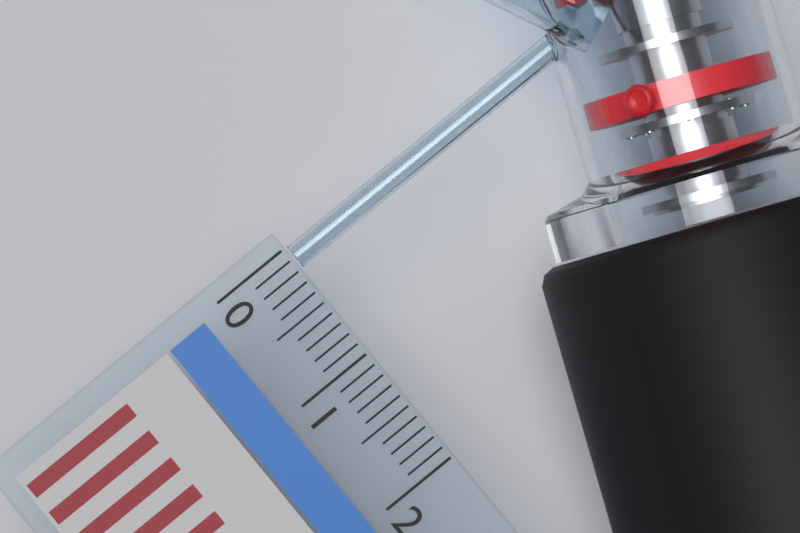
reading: 0.2 (no unit)
